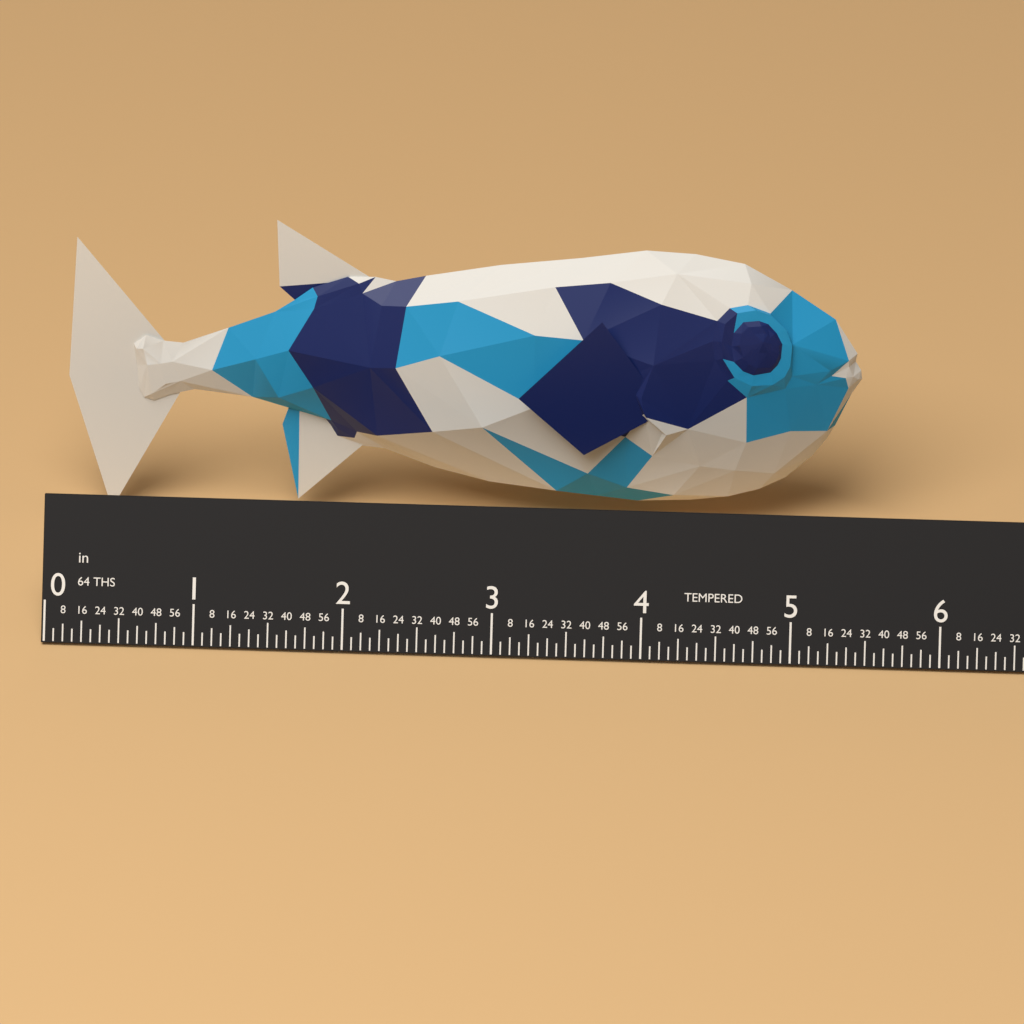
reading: 5.3750 in
